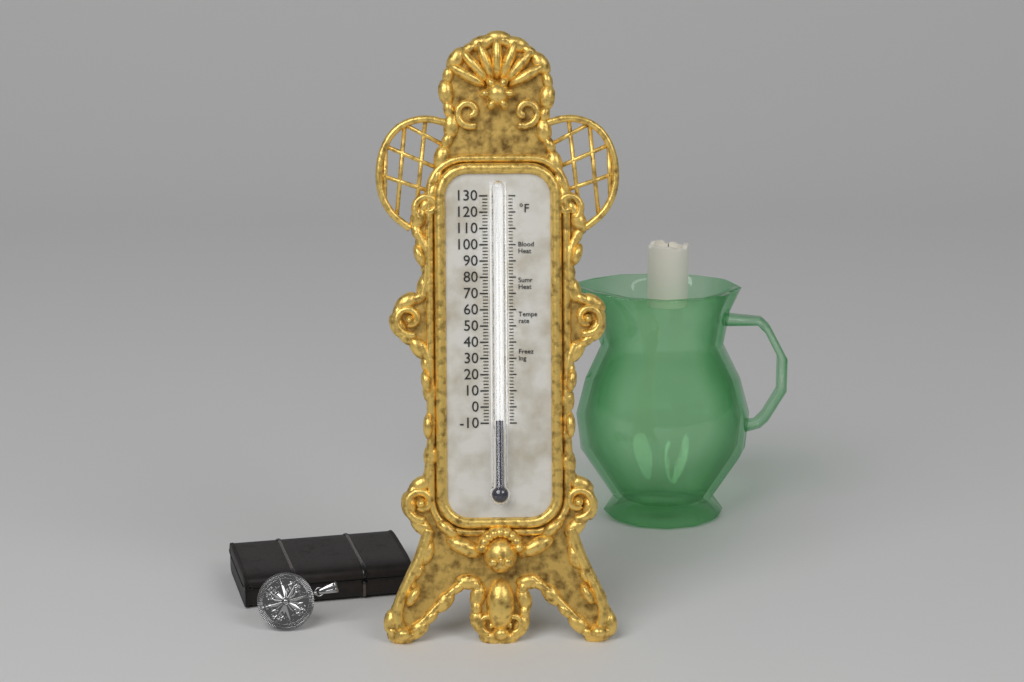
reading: -8 °F
